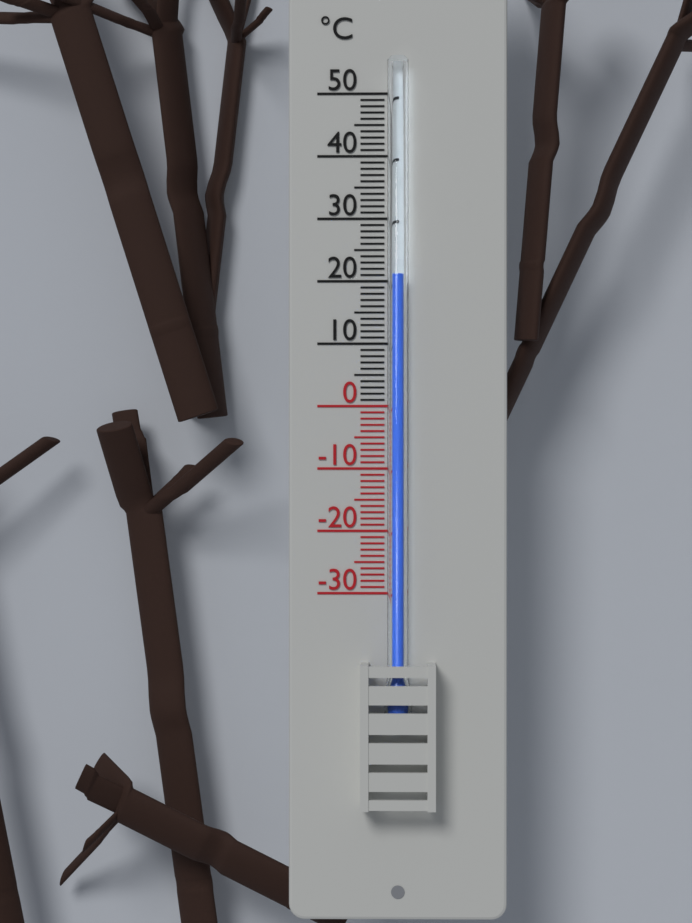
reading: 21 °C
